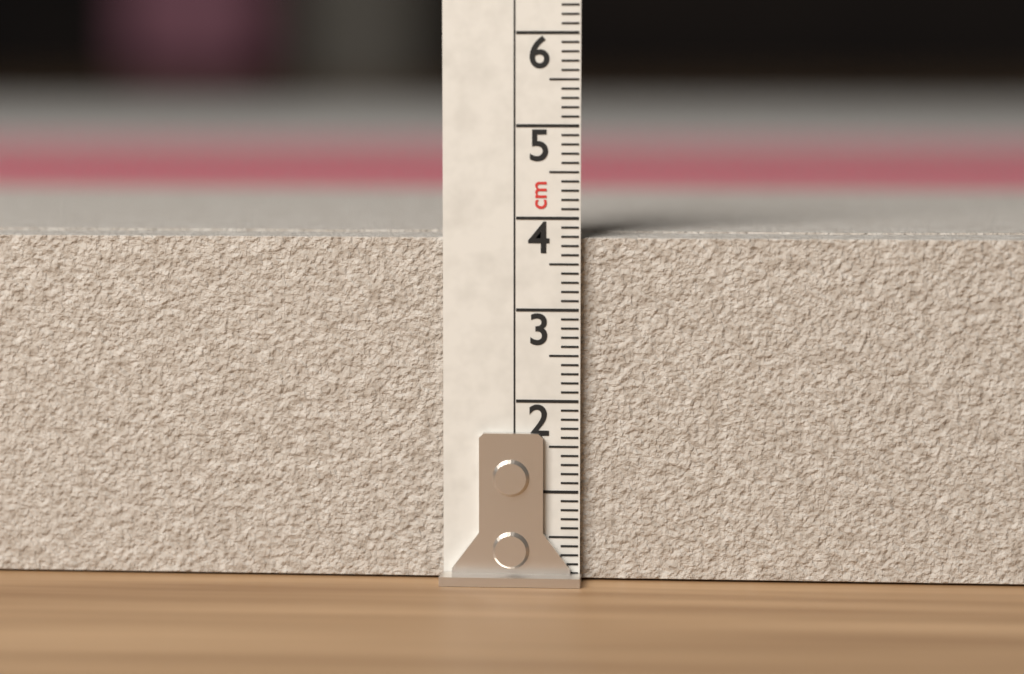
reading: 3.8 cm
